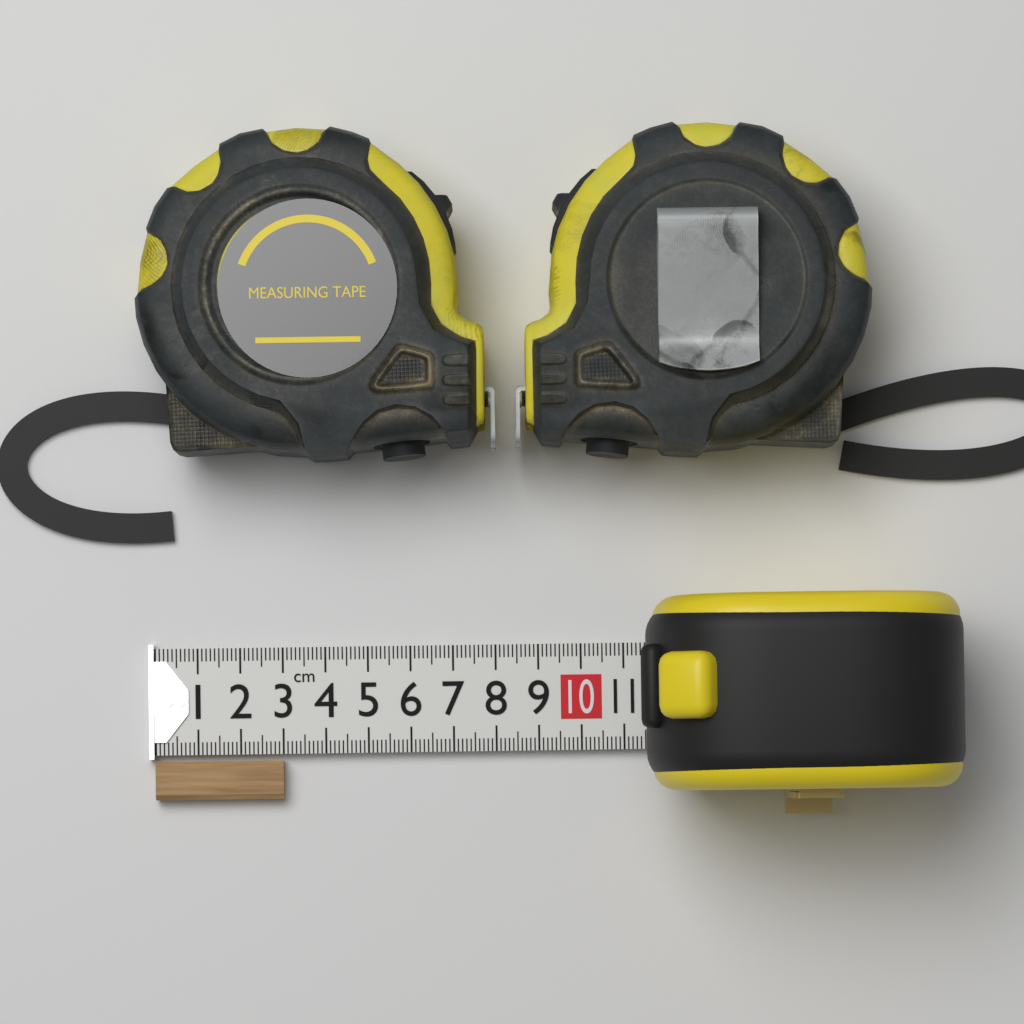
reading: 3.0 cm
